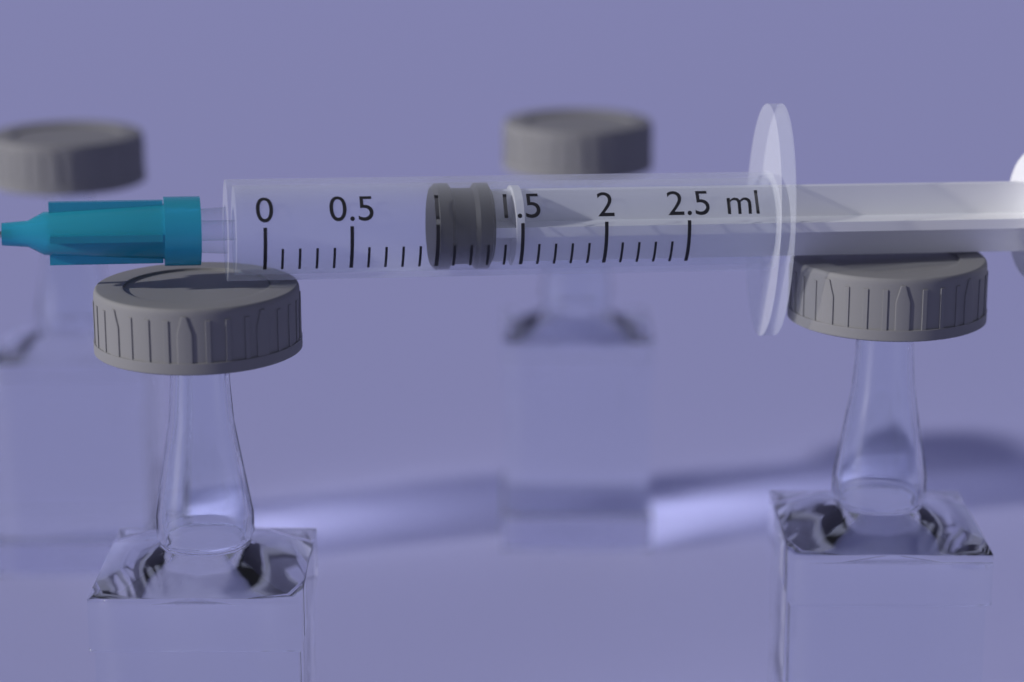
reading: 1.0 ml
